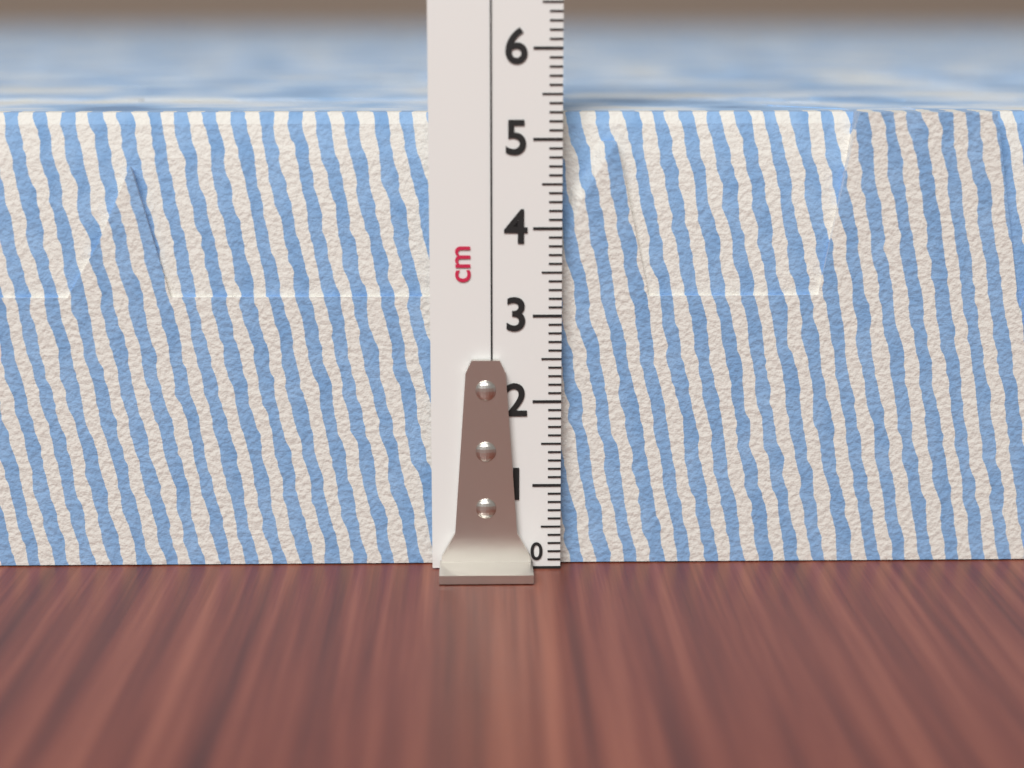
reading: 5.3 cm
